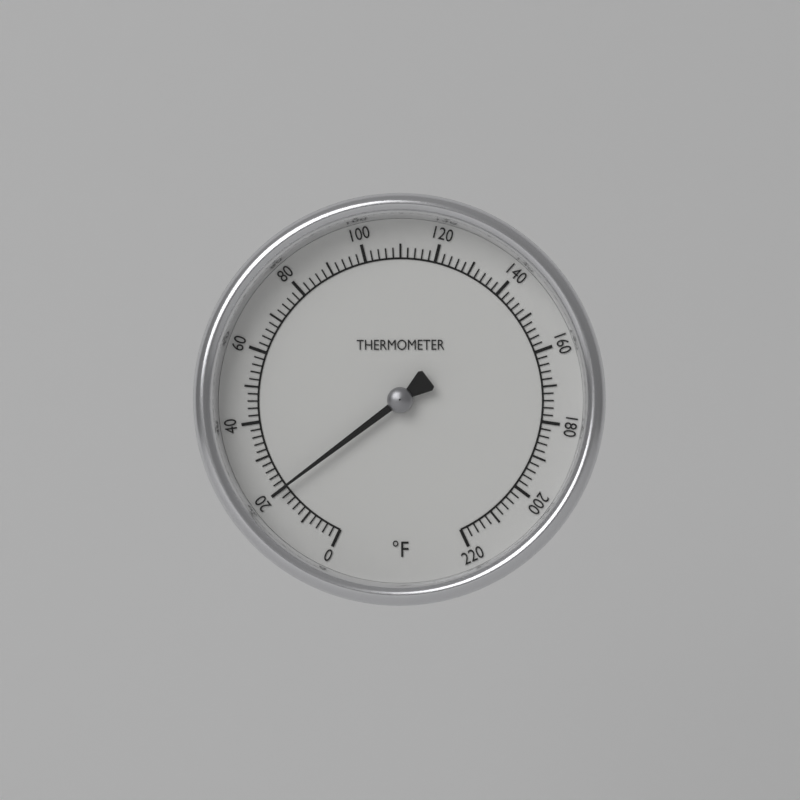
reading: 20 °F
